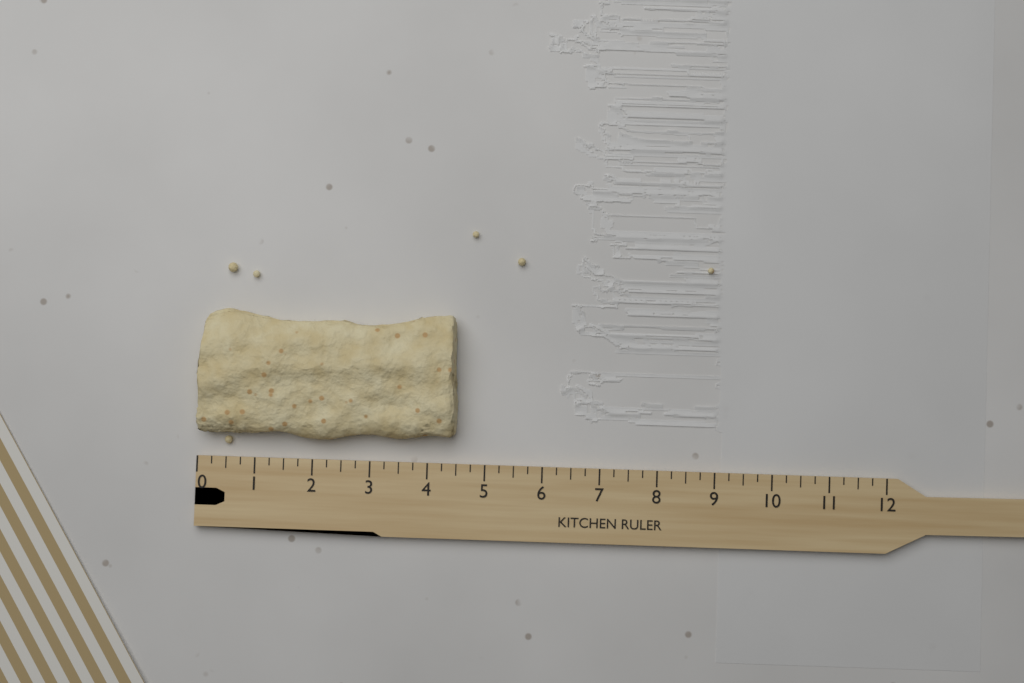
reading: 4.50 (no unit)
